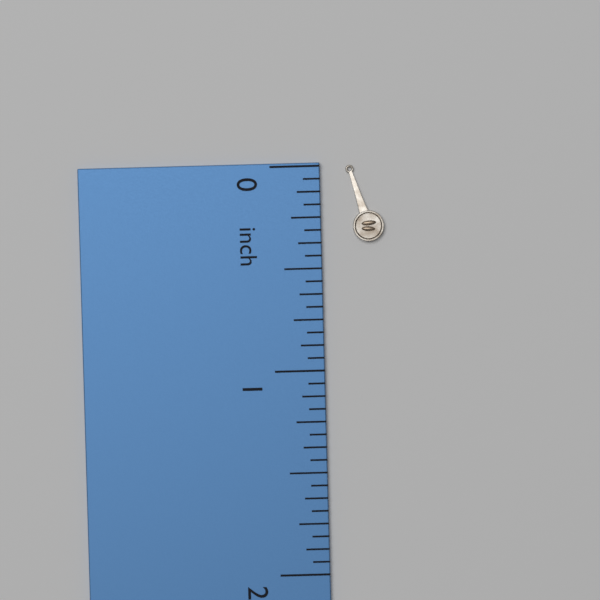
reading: 0.3750 inch
